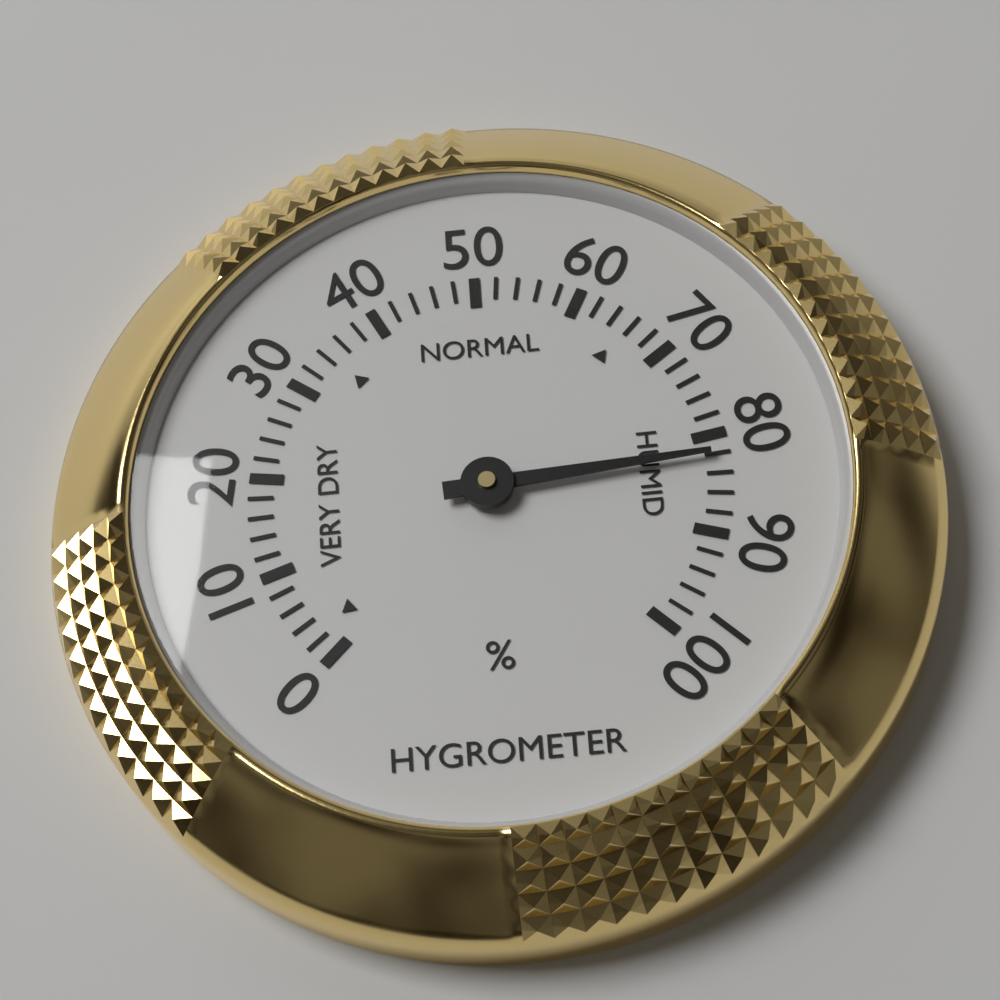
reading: 82 %
